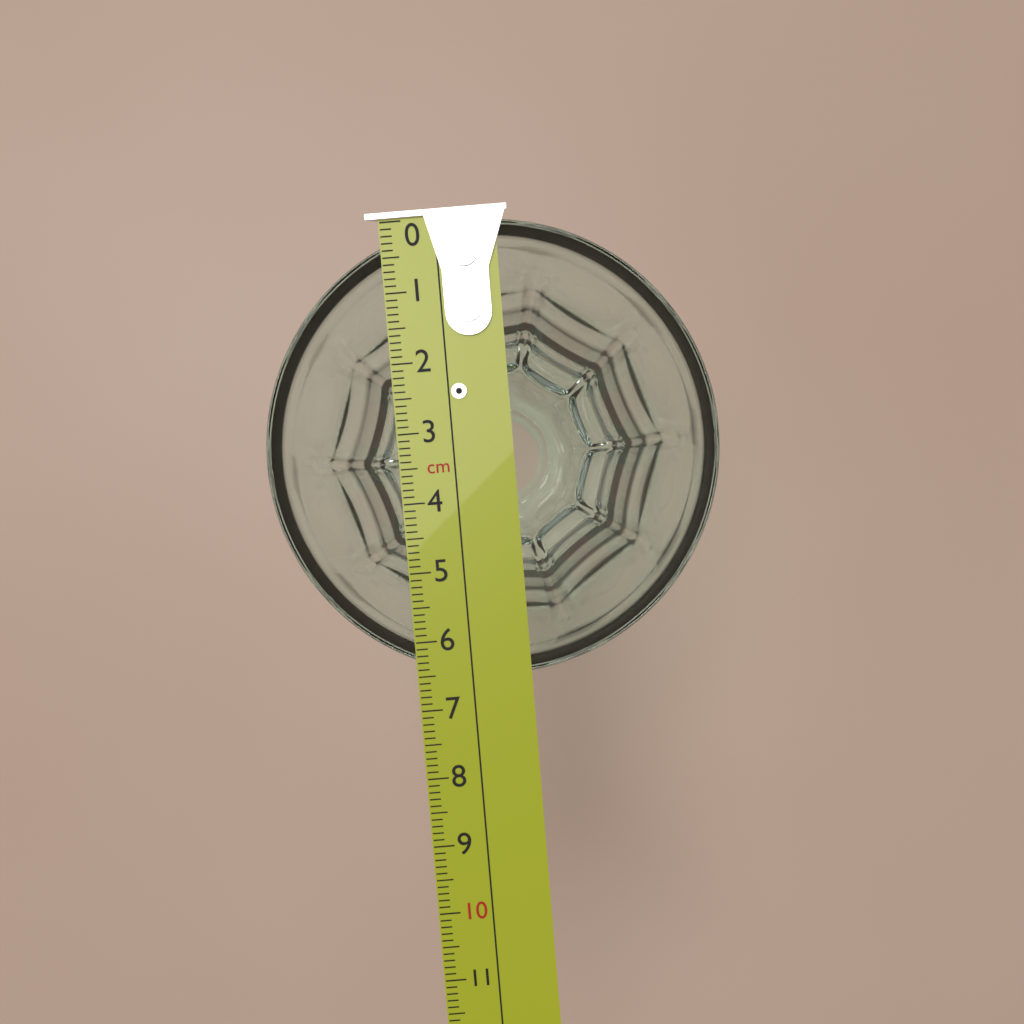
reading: 6.6 cm
